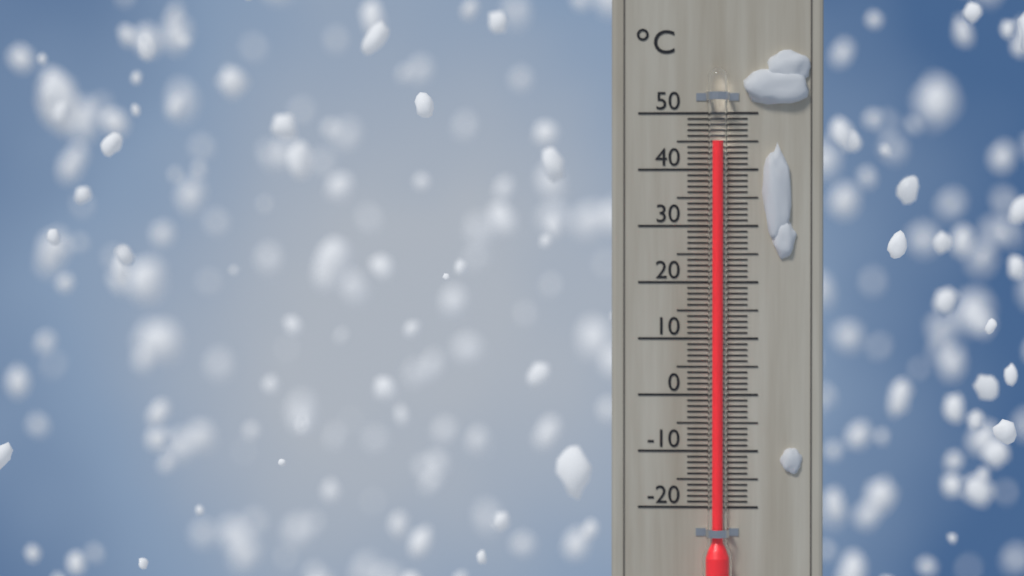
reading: 45 °C
